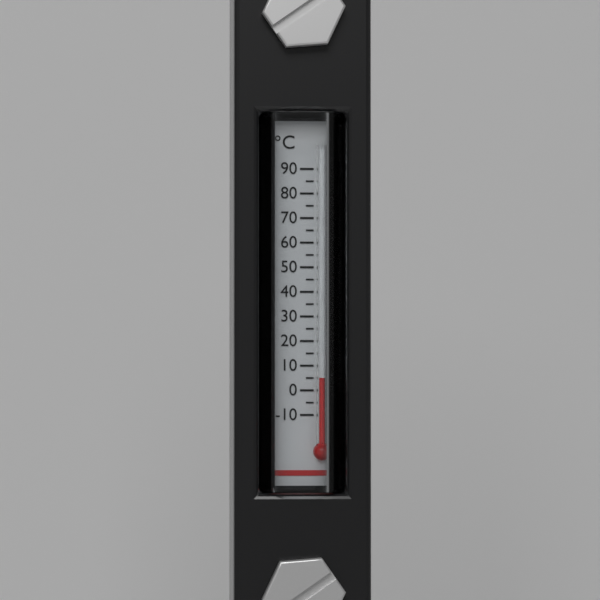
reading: 5 °C
